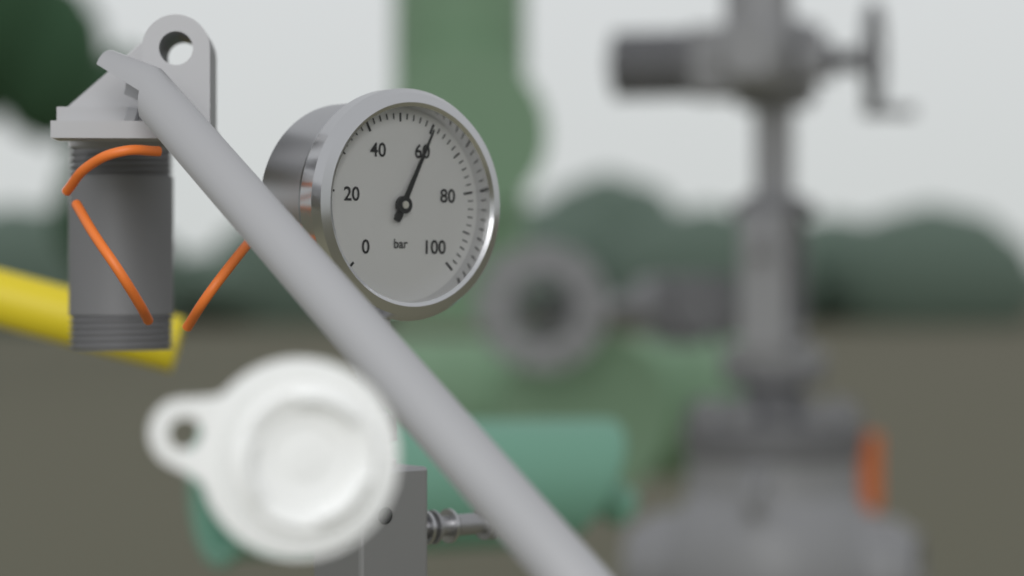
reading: 60 bar
